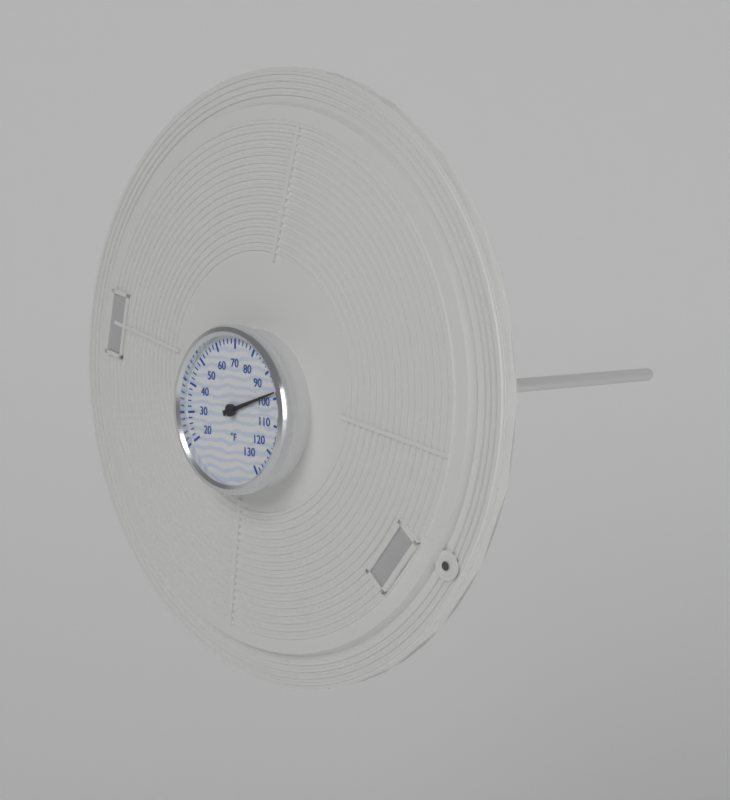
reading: 98 °F
